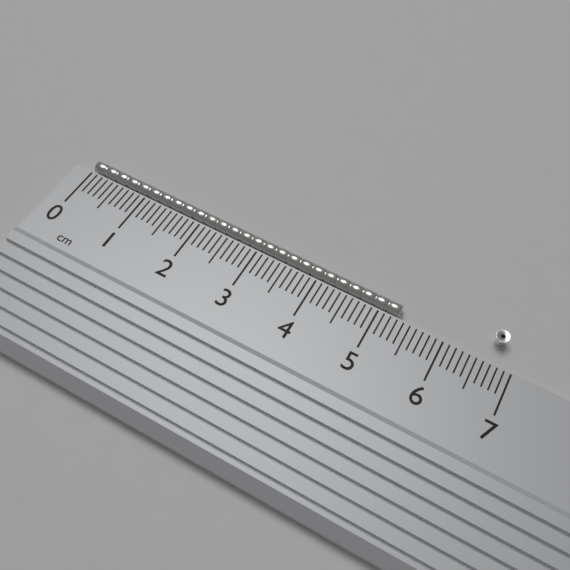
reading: 5.3 cm
